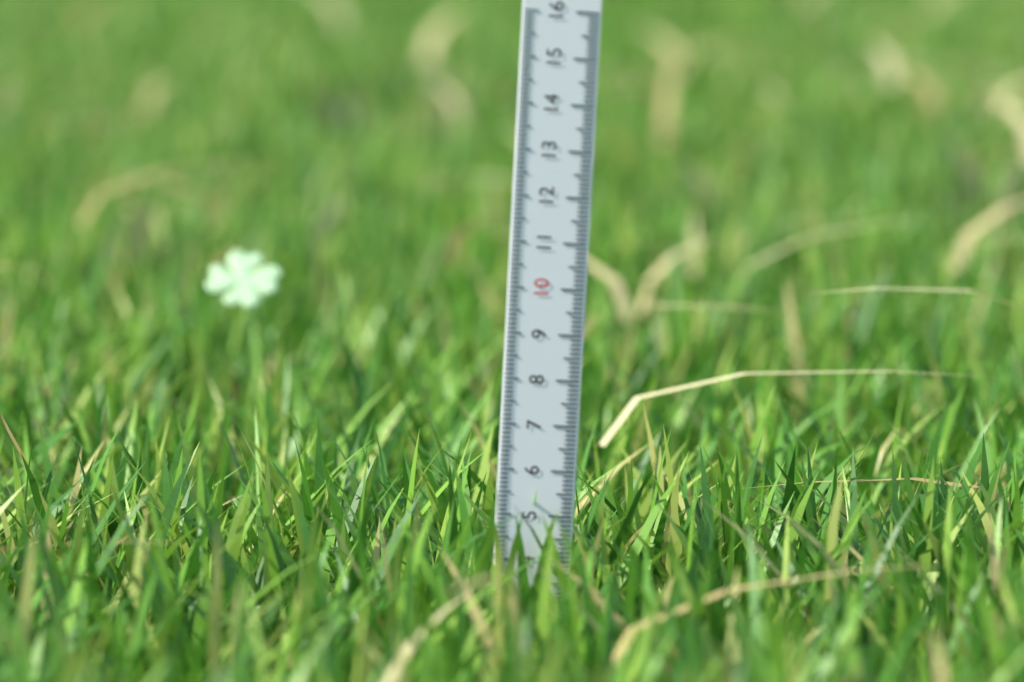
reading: 5.2 (no unit)
